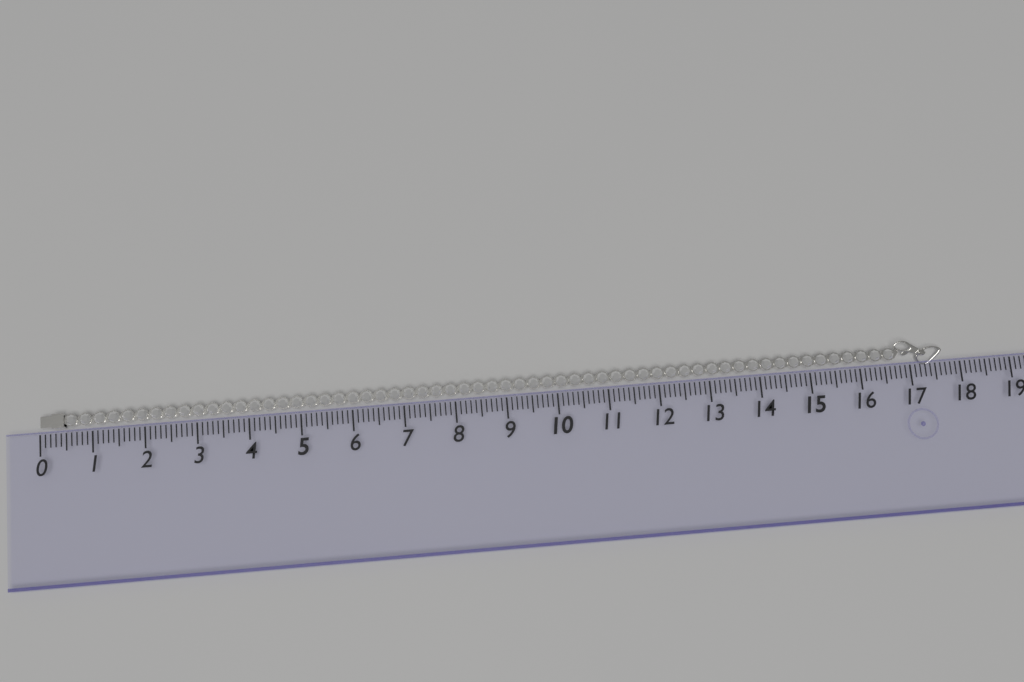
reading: 17.7 (no unit)
